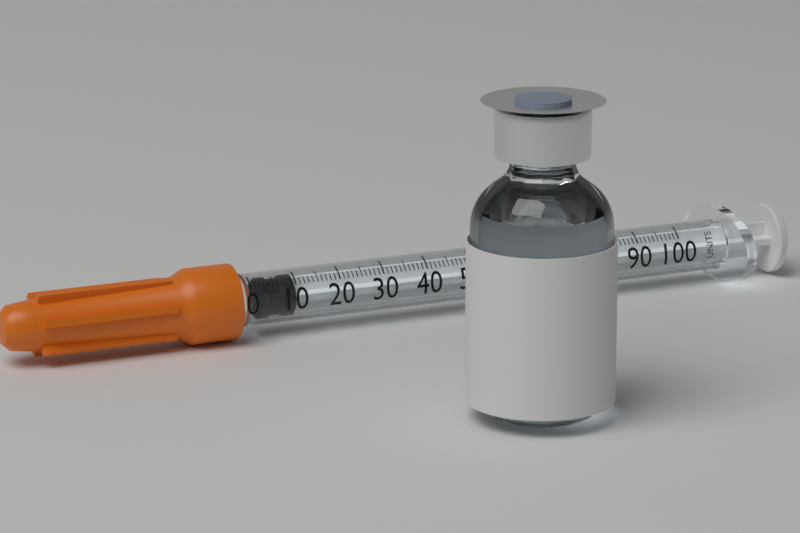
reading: 2 units
